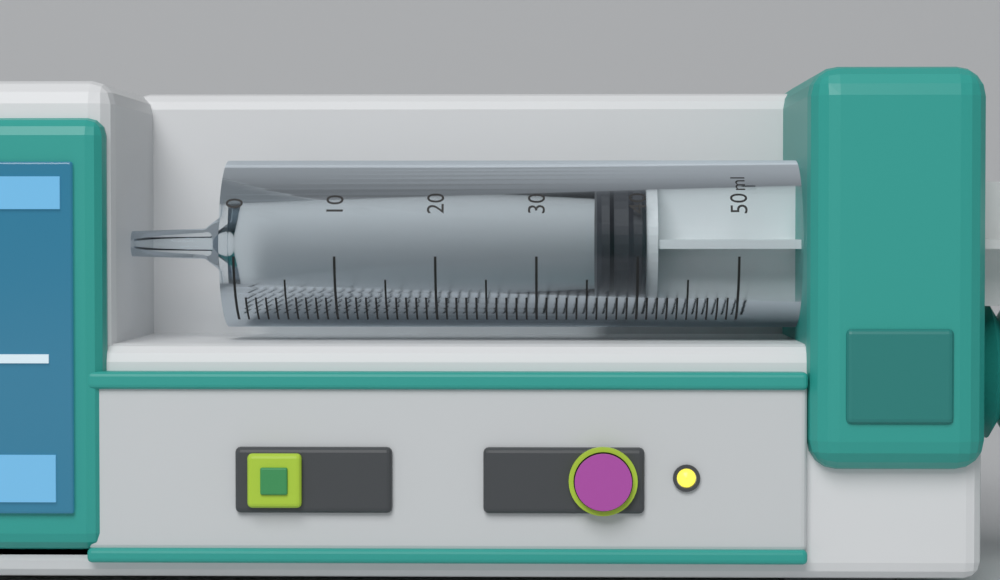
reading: 36 ml
